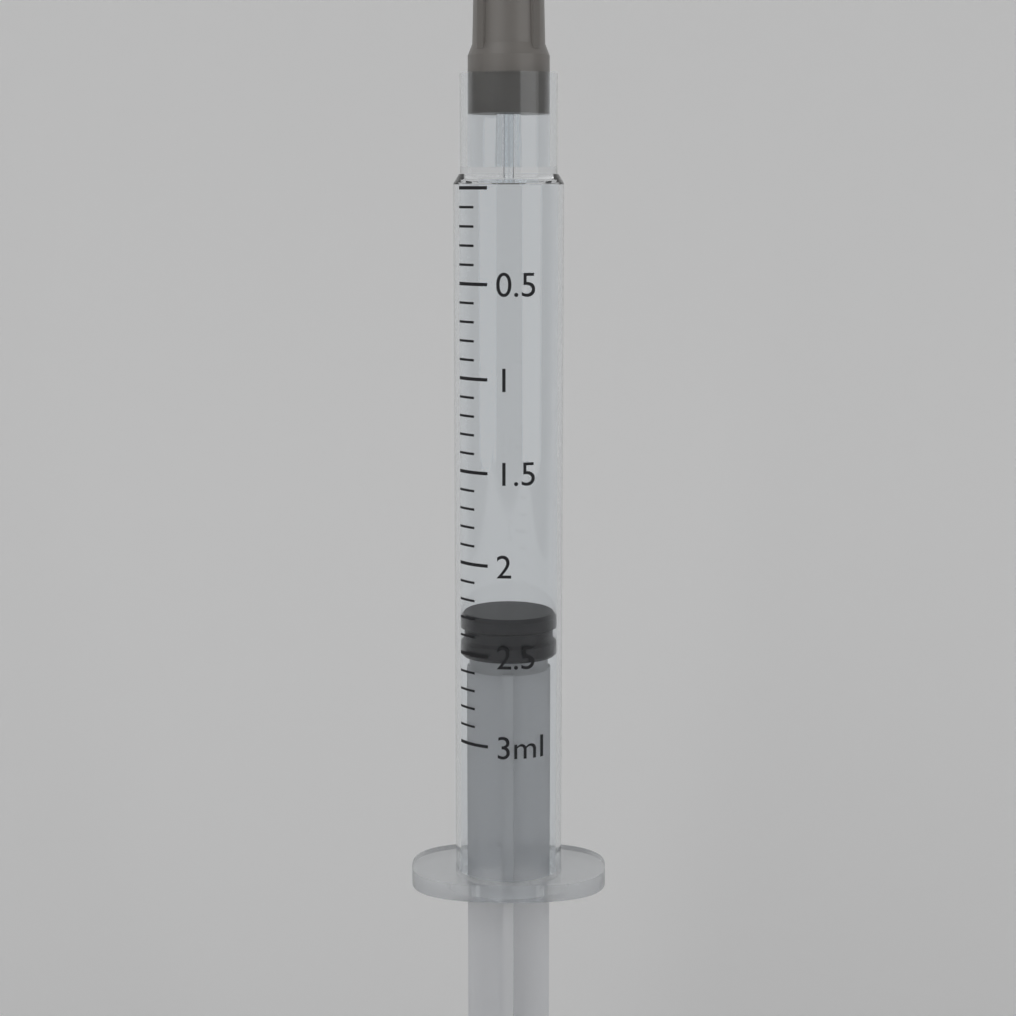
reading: 2.3 ml
